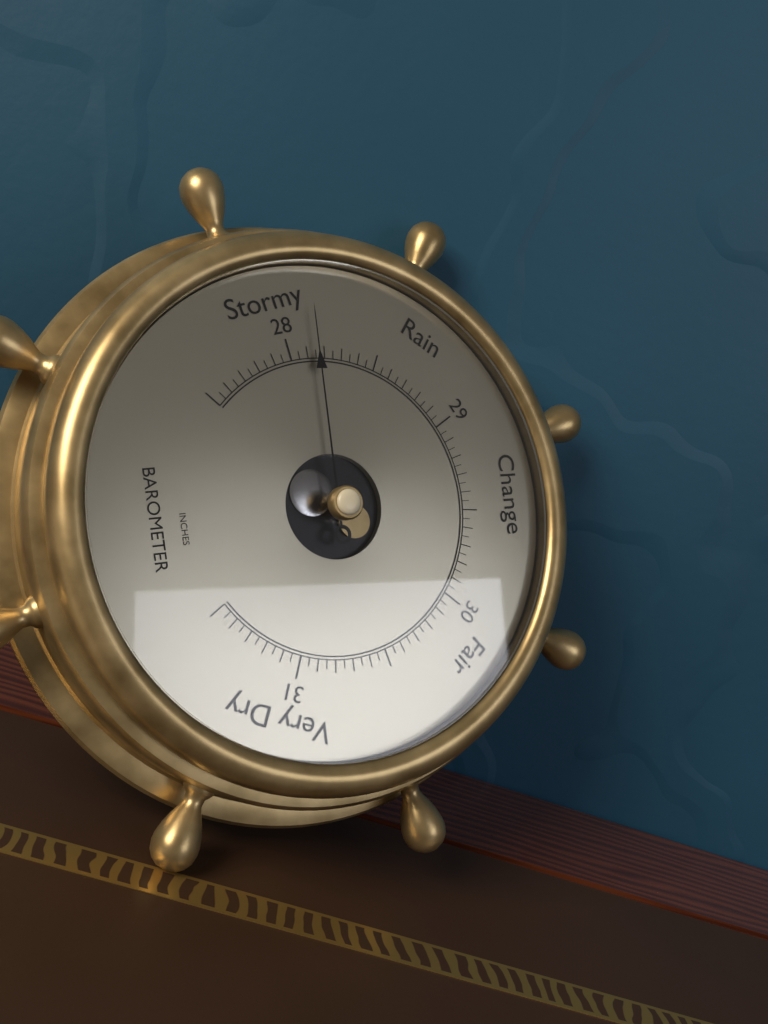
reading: 28.15 inHg
